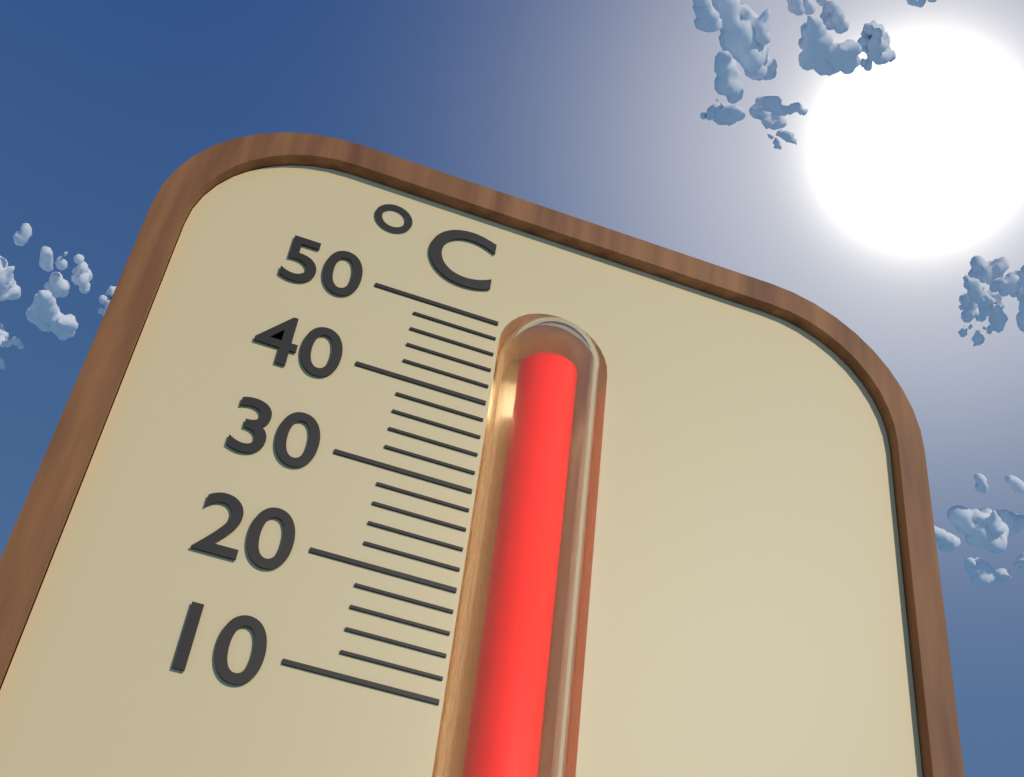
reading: 47 °C
